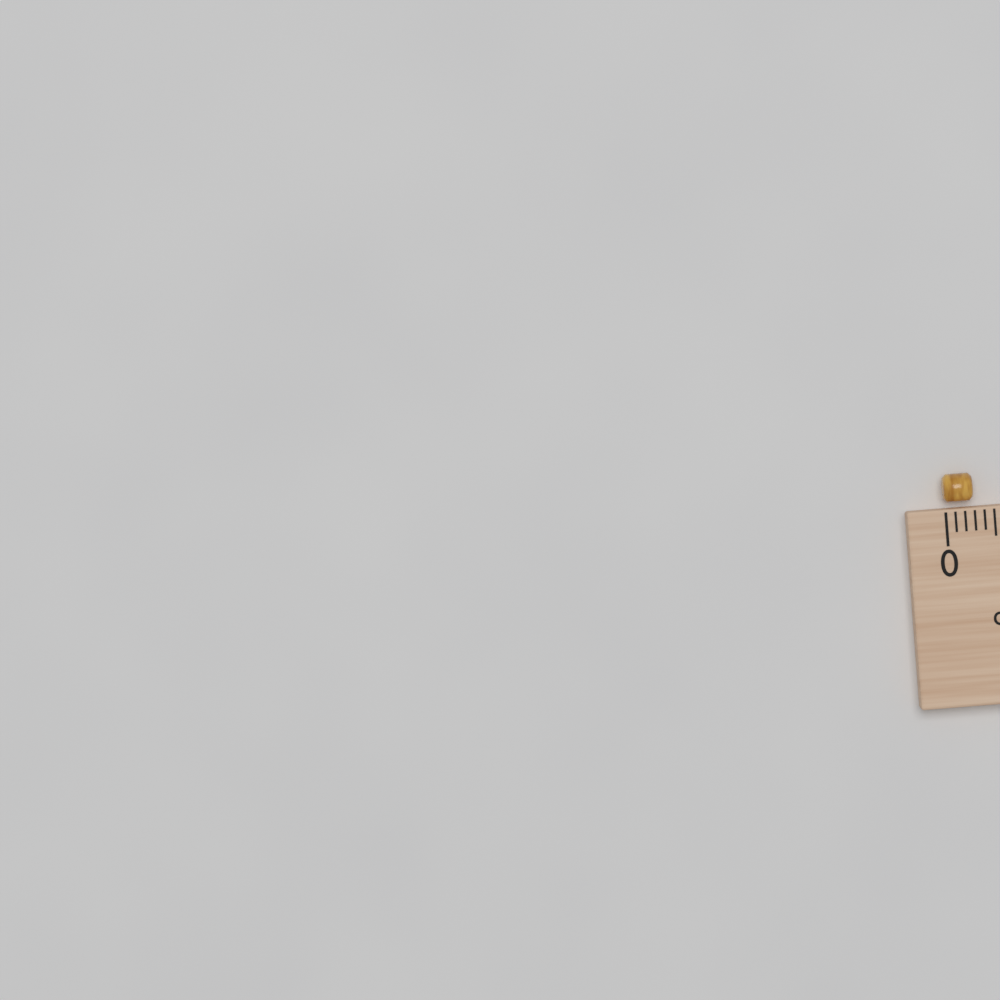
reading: 0.3 cm
